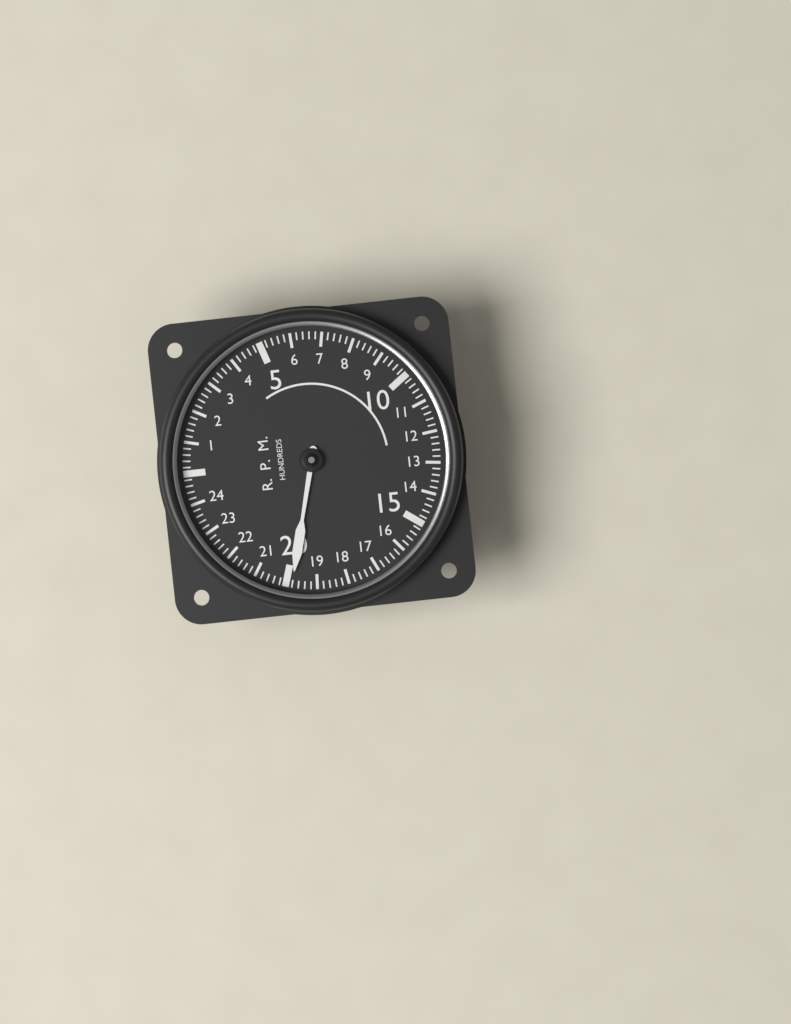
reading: 19.8 RPM x100
